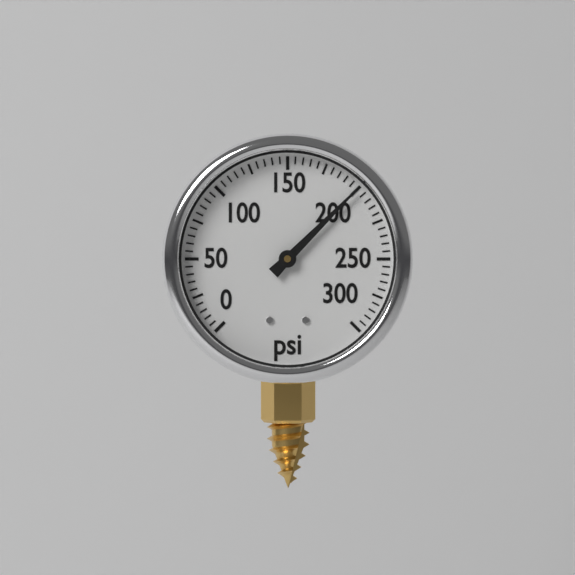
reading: 200 psi
